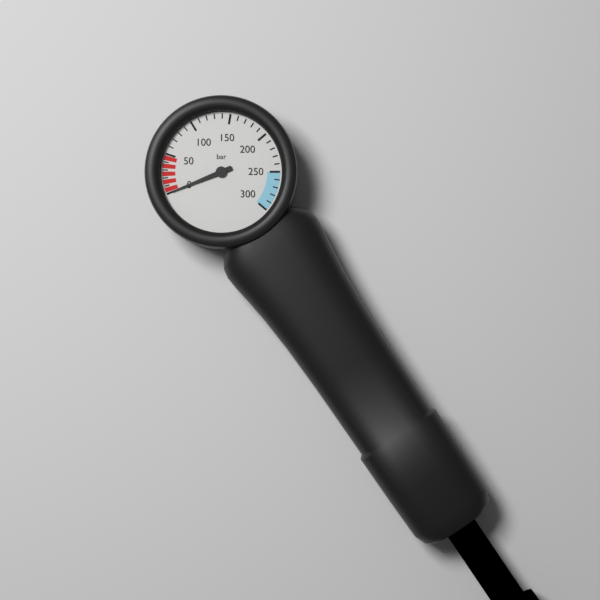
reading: 0 bar
